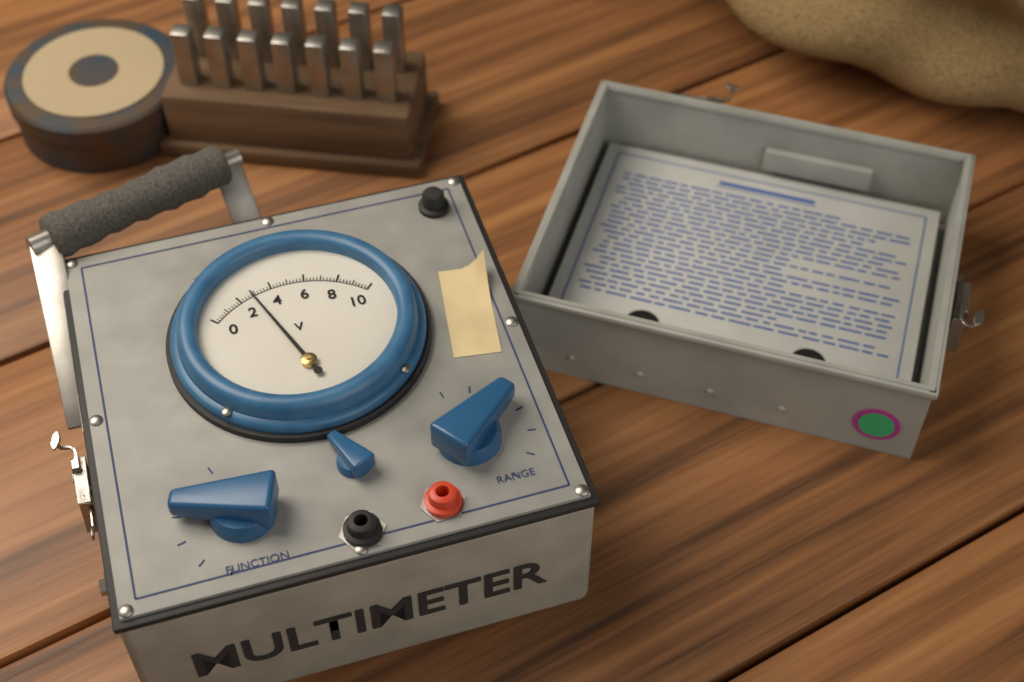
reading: 2.8 V
